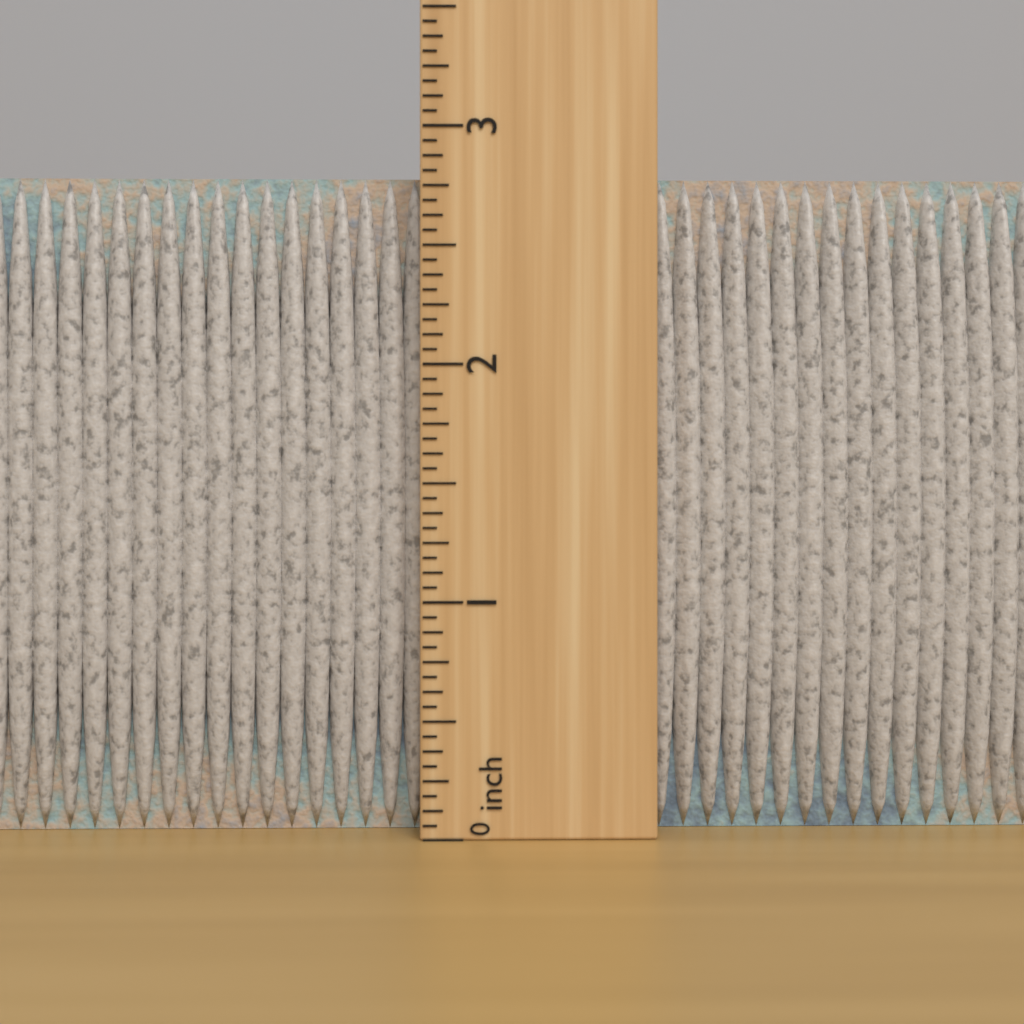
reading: 2.8125 inch
